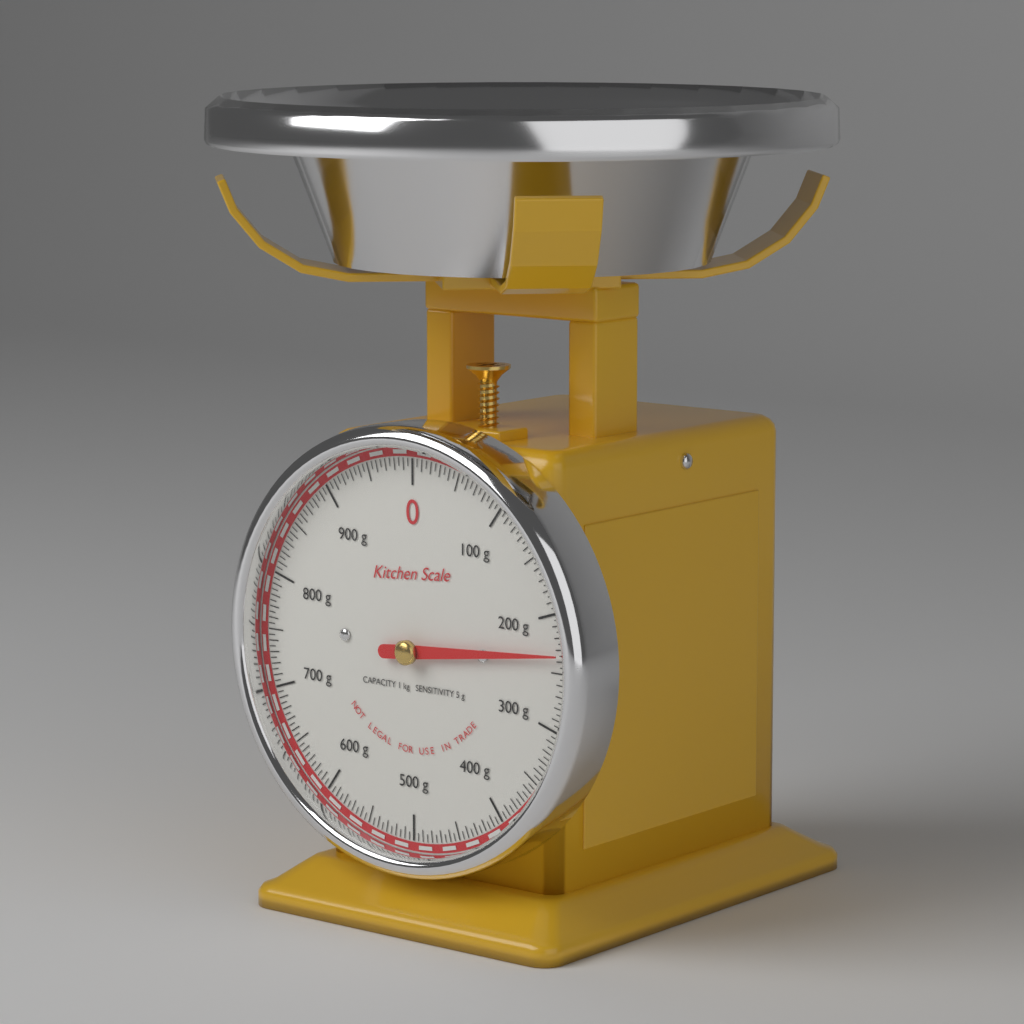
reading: 235 g
